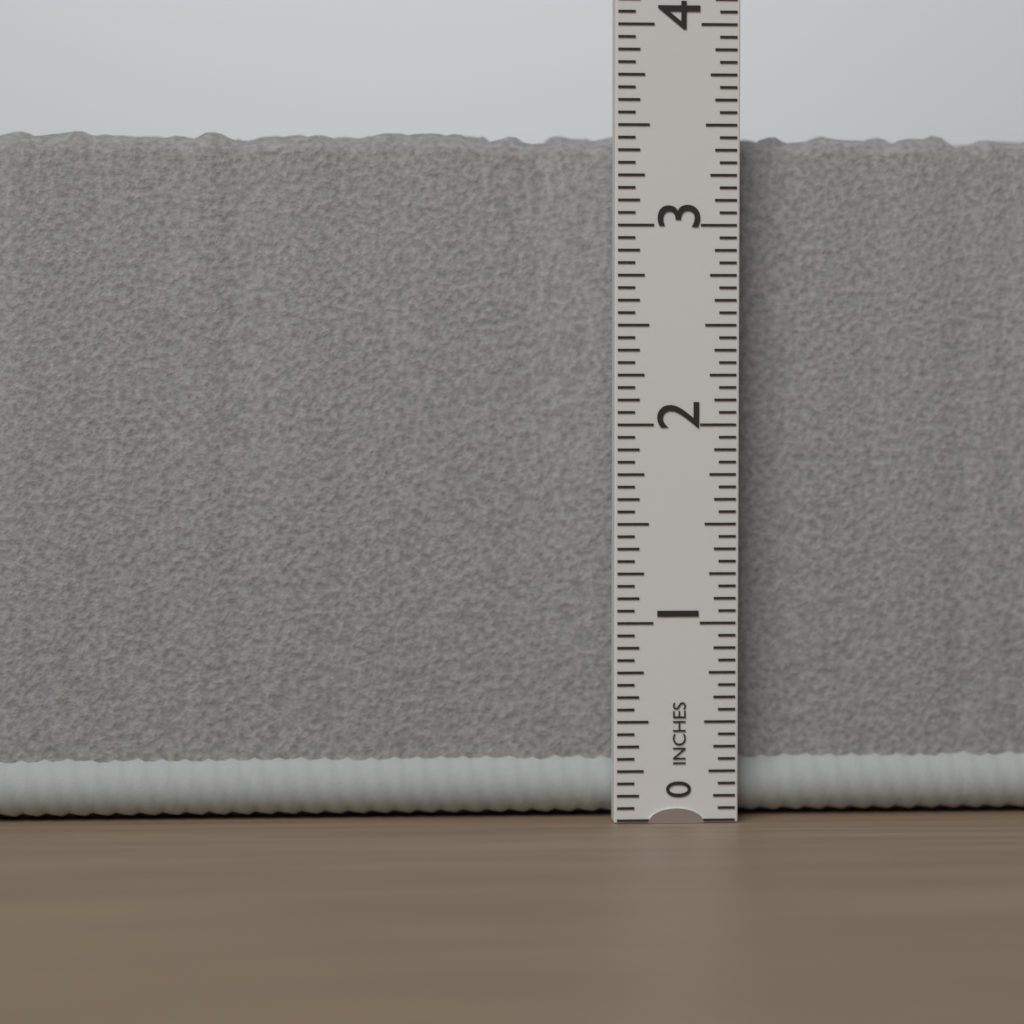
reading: 3.5000 in
